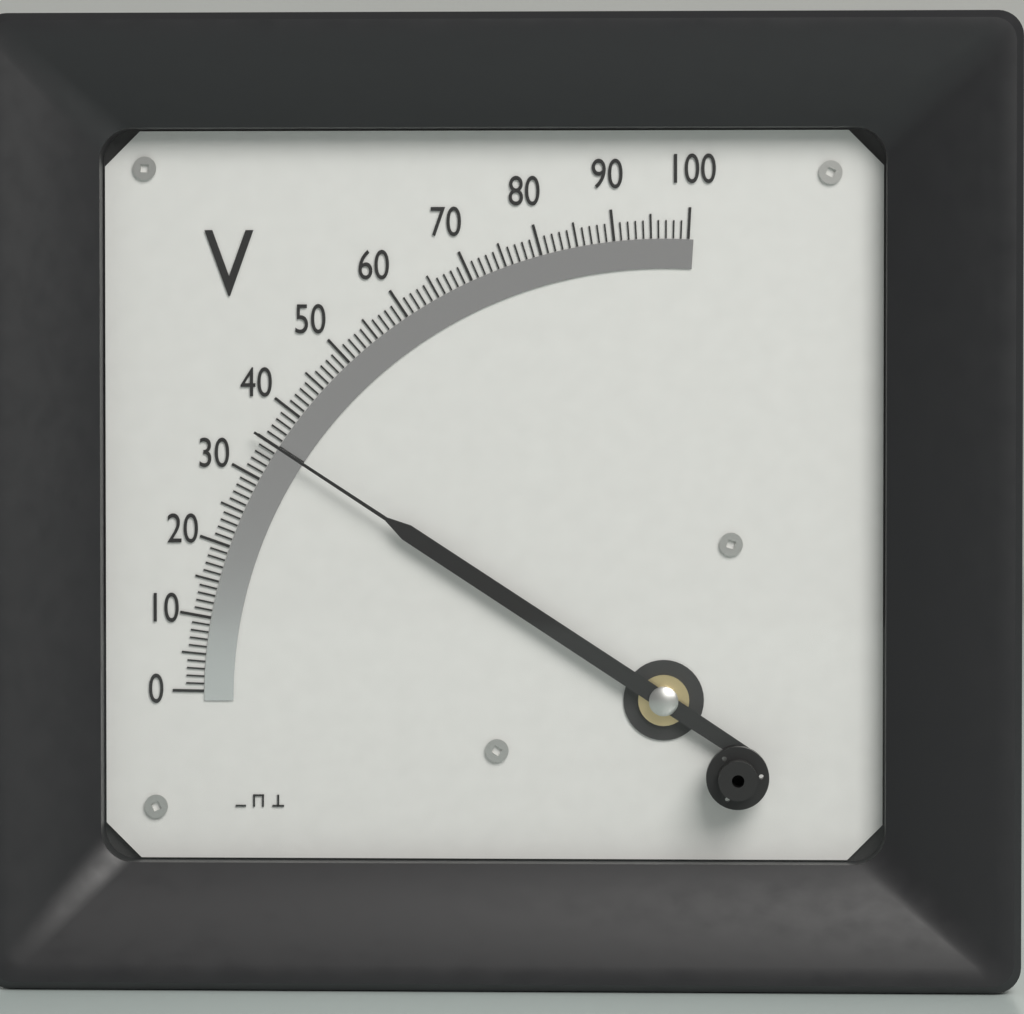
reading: 35 V
